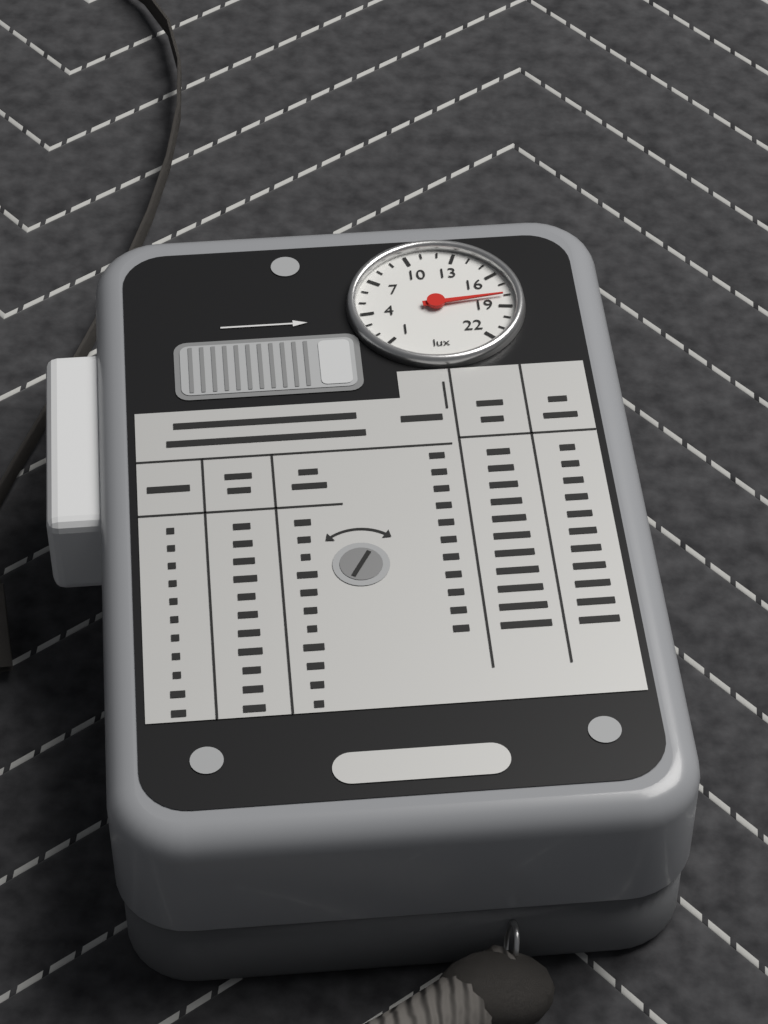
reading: 18 lux
